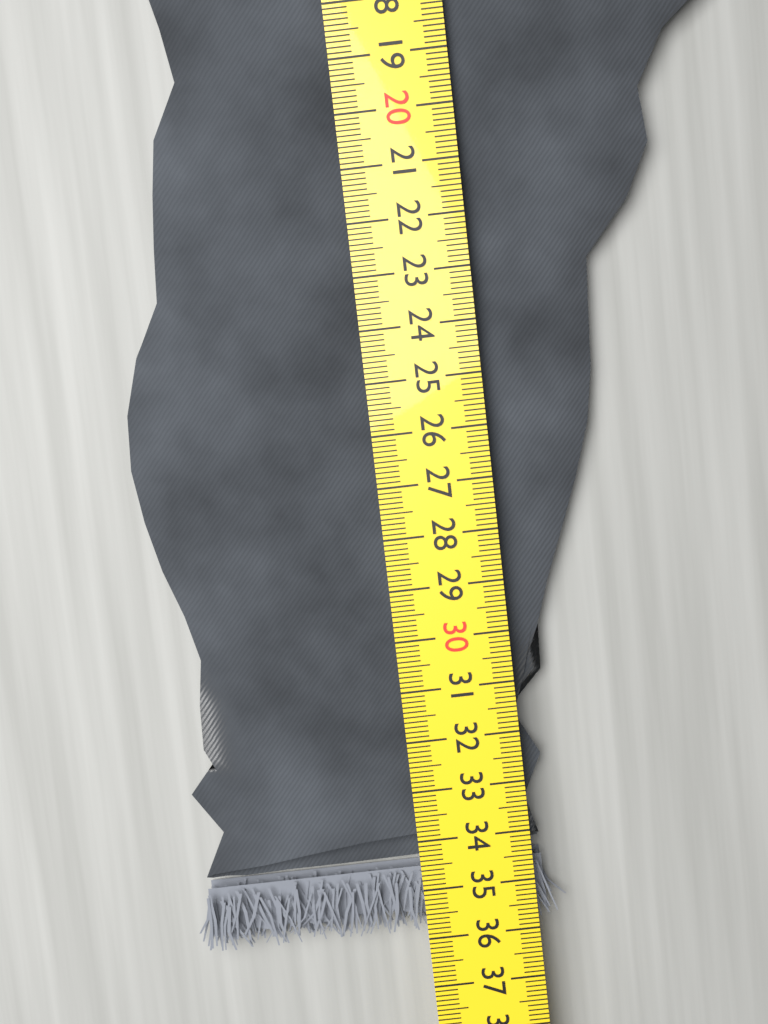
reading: 35.9 cm
